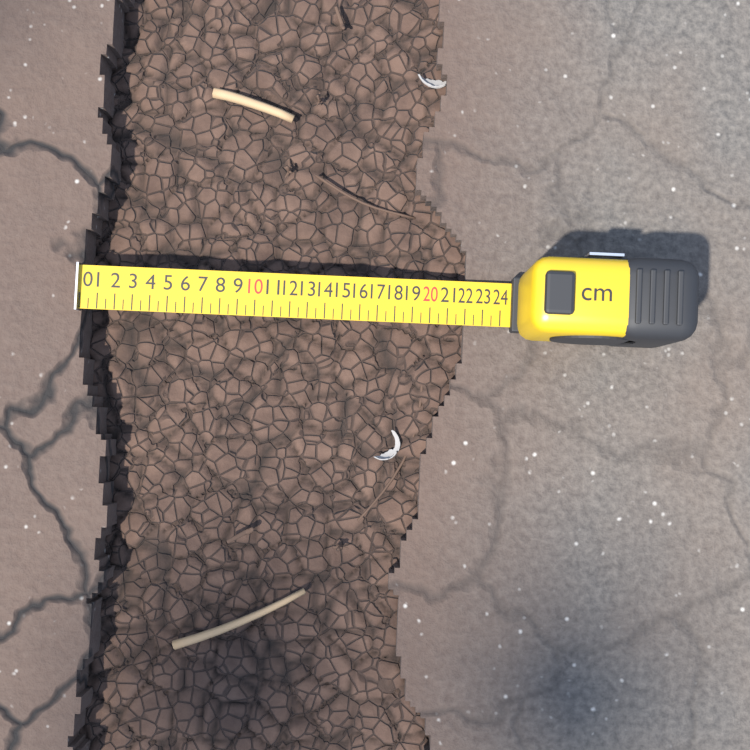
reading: 23.0 cm
